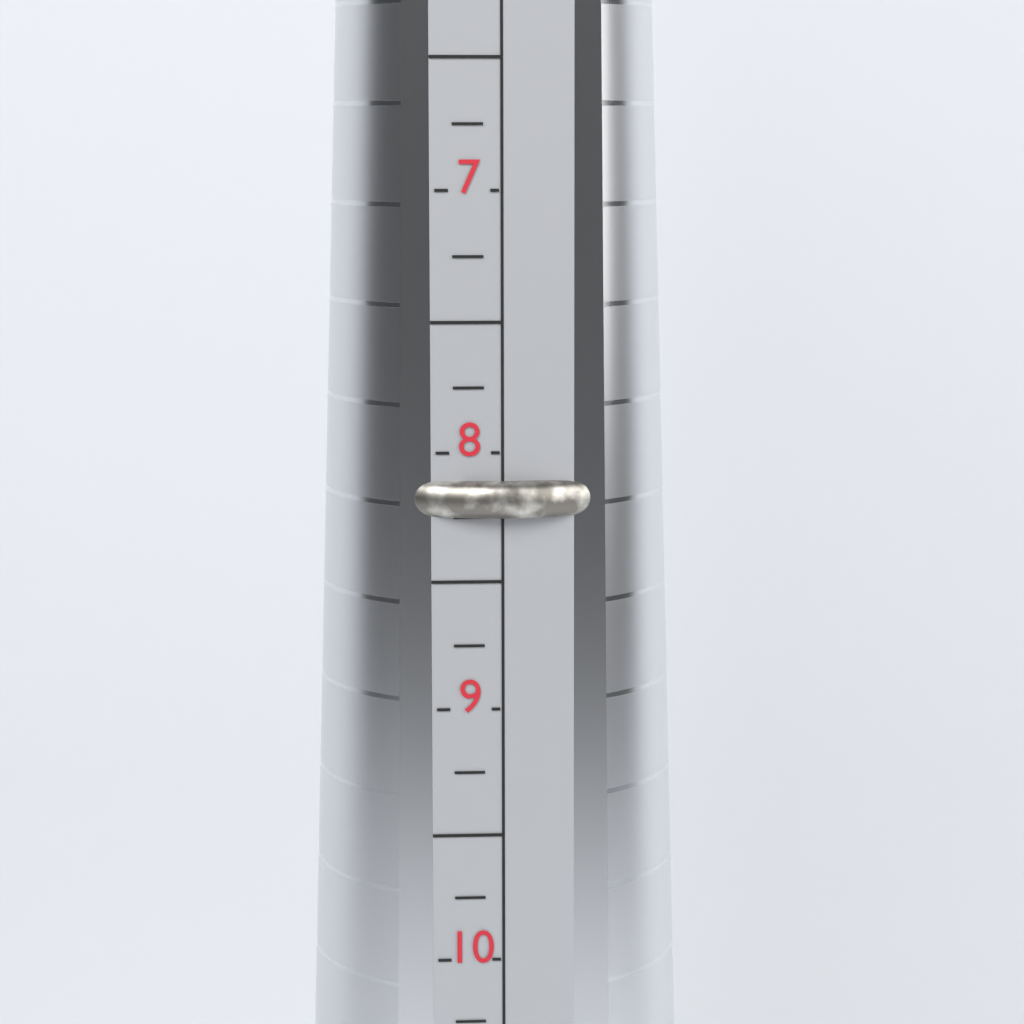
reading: 8.25 (no unit)
